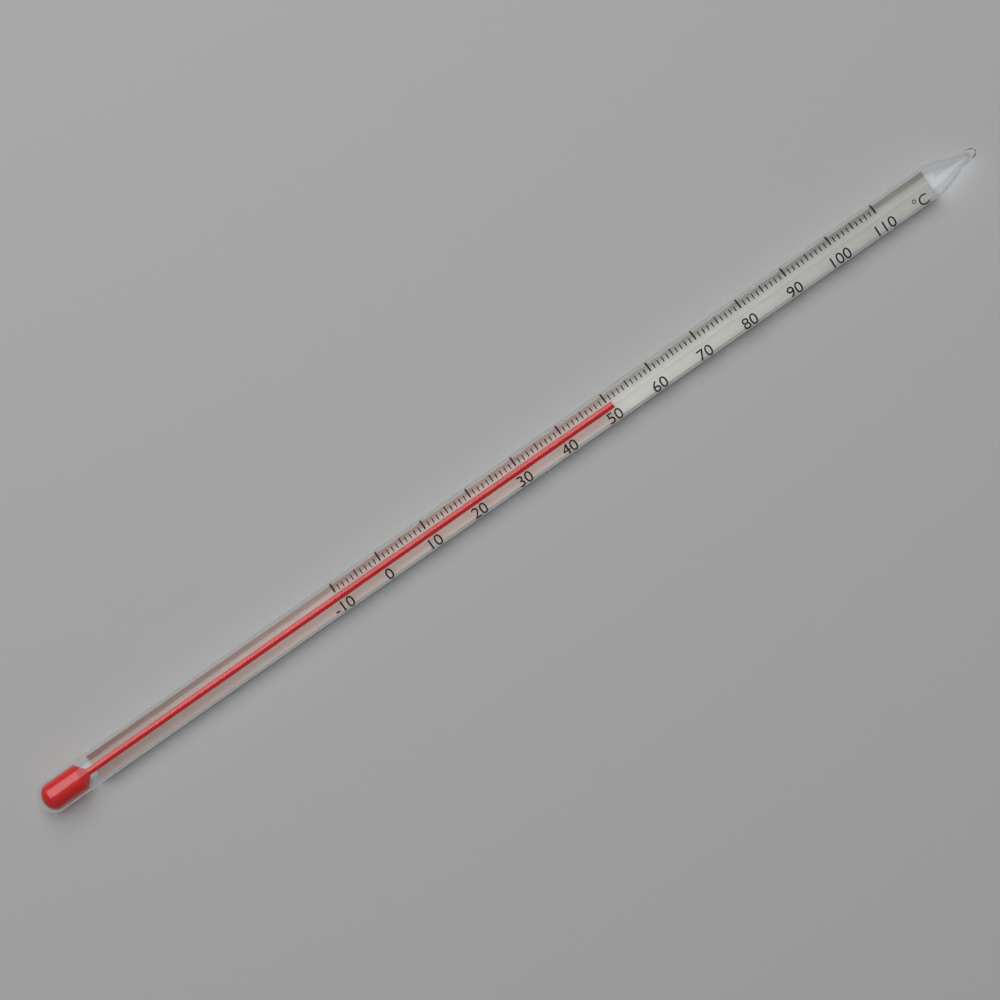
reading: 51 °C
